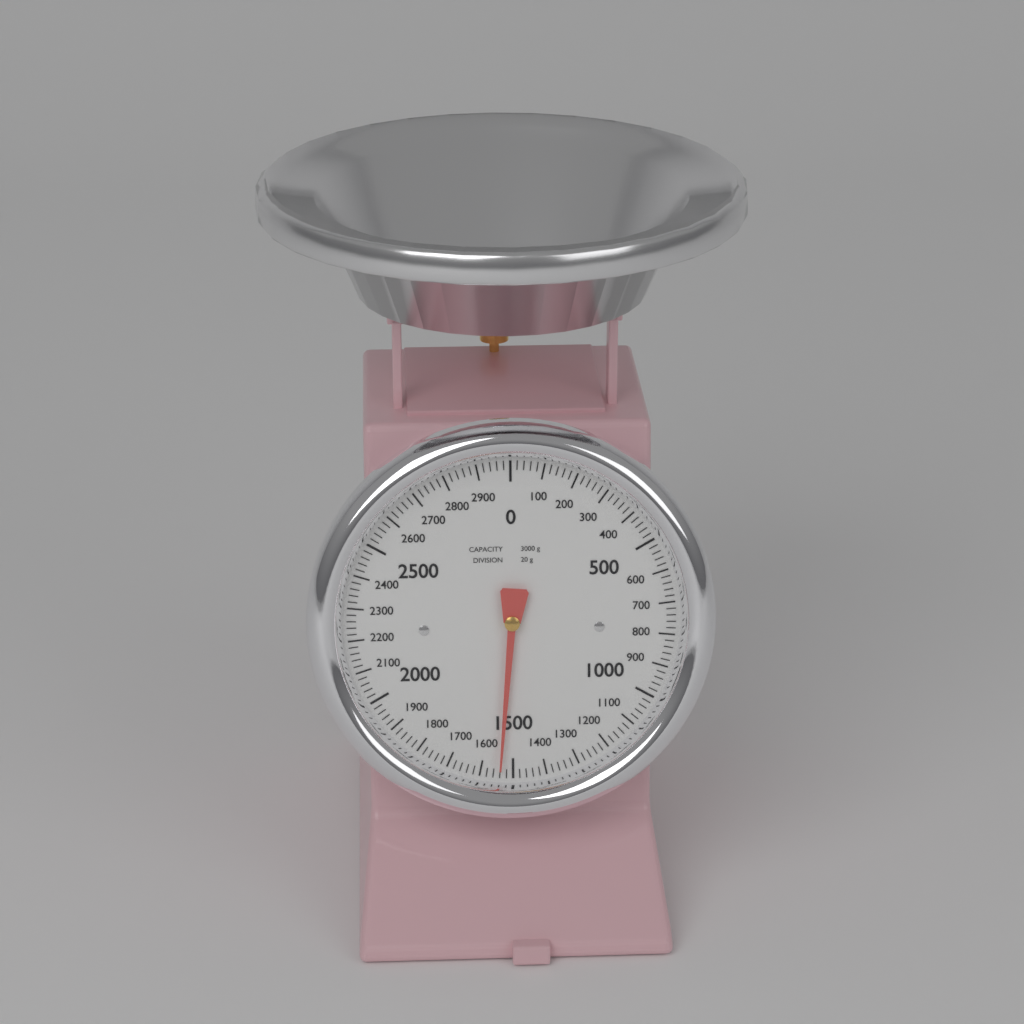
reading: 1540 g
